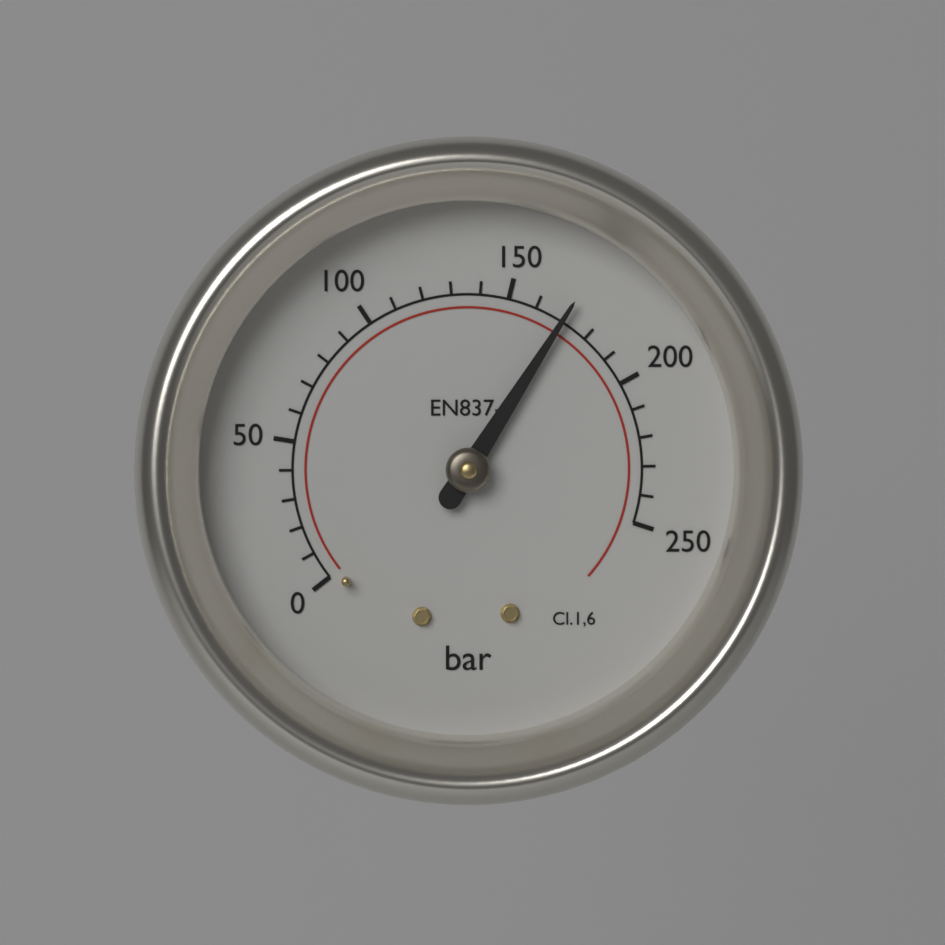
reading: 170 bar
